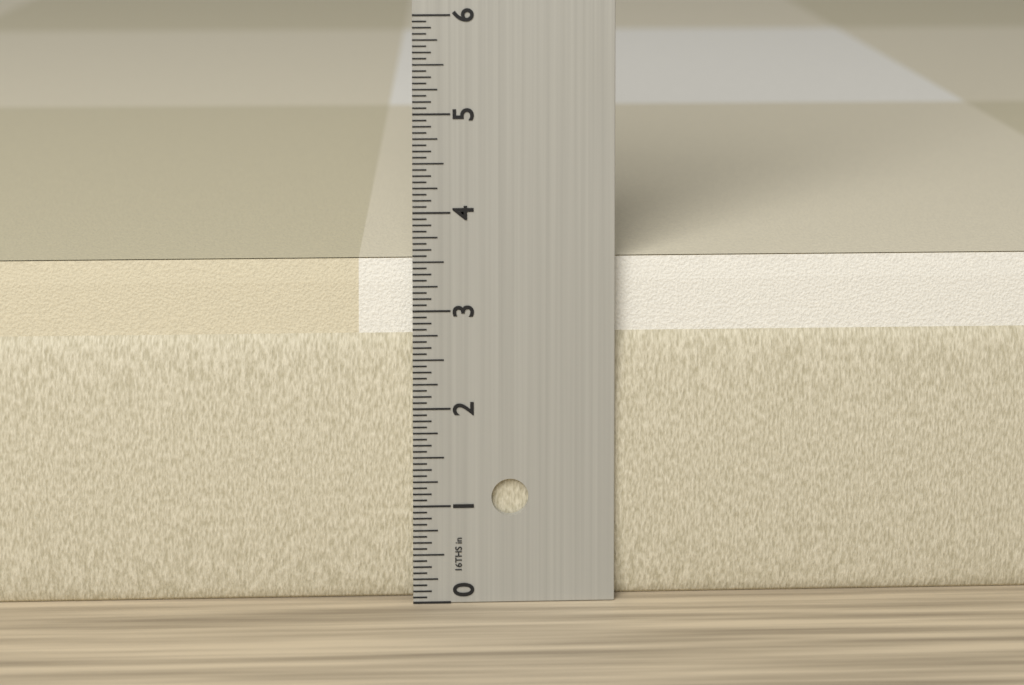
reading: 3.5000 in
